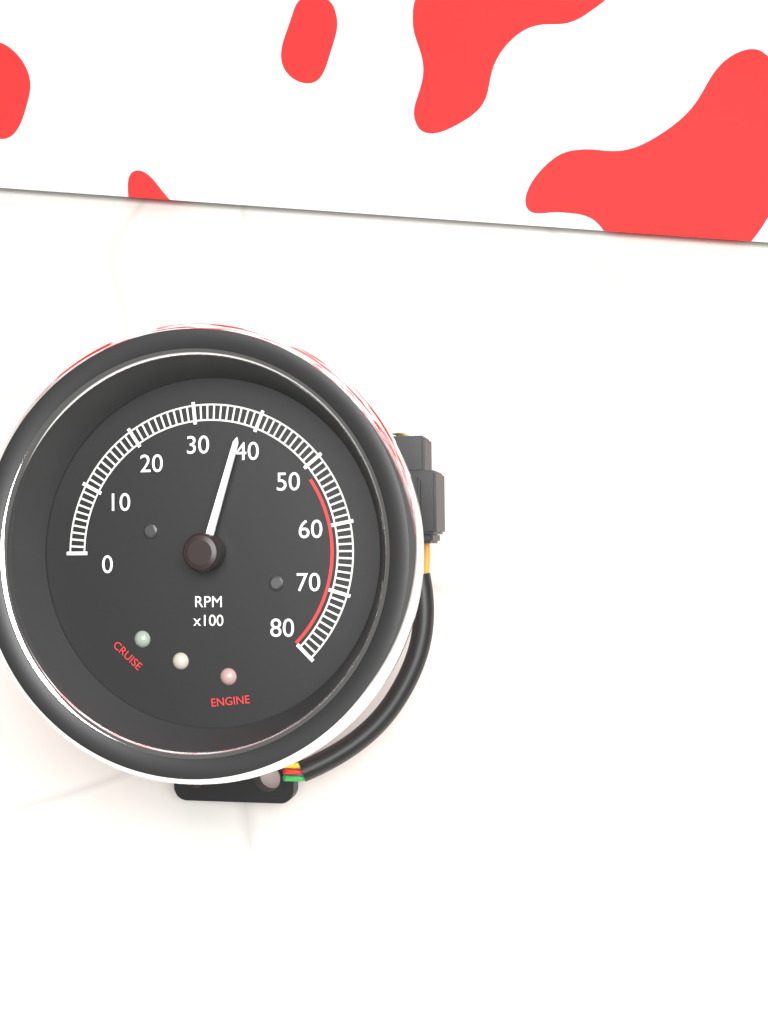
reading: 3800 RPM
